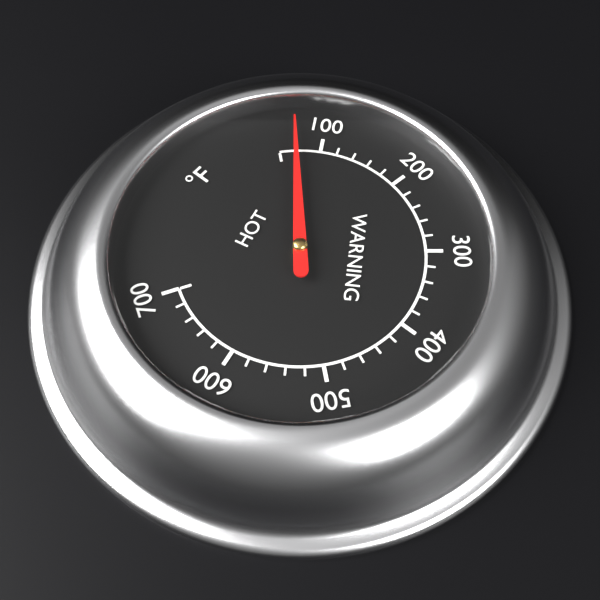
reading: 70 °F
